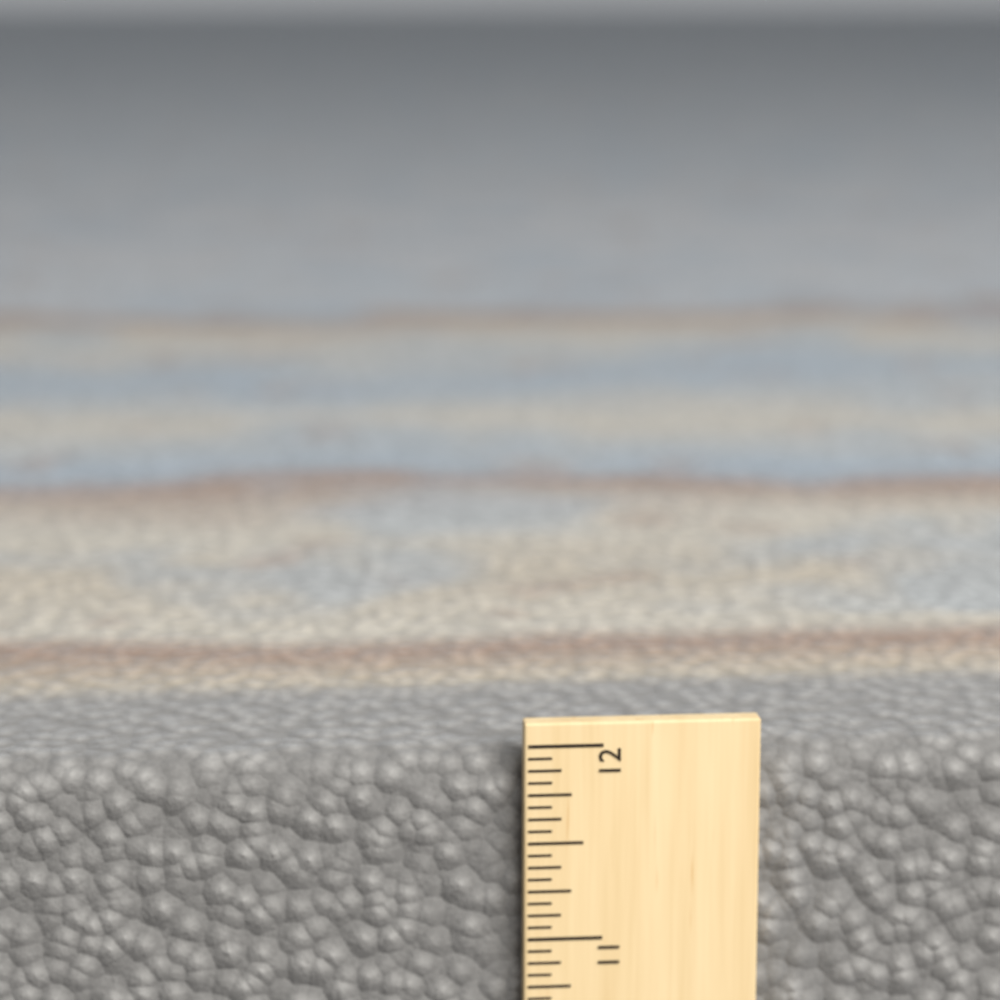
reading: 11.9375 in
